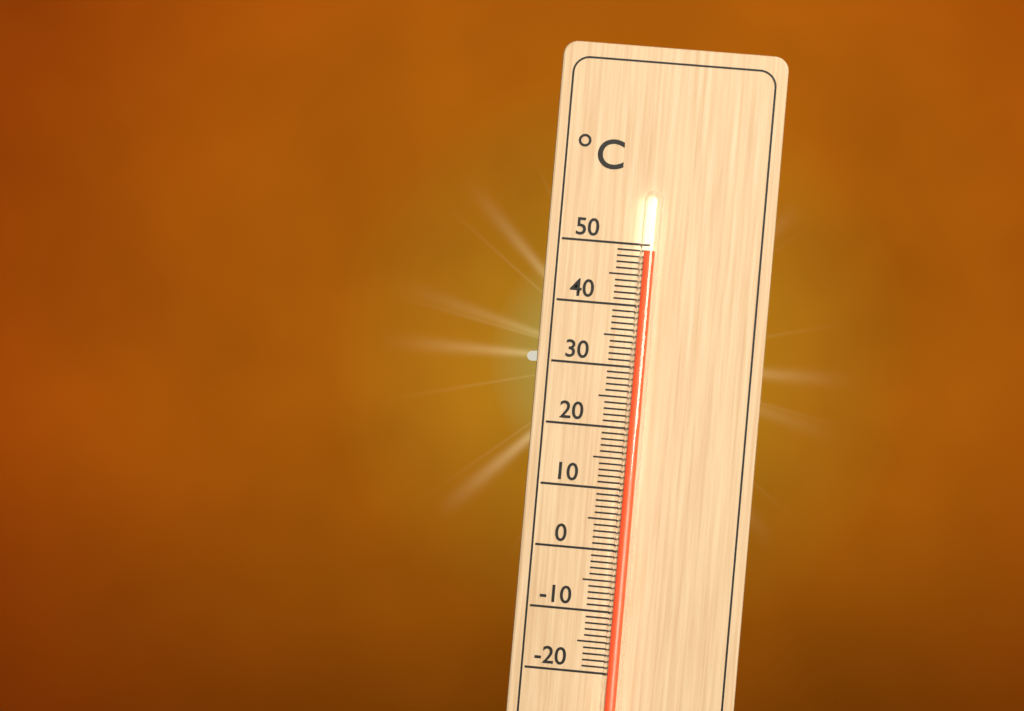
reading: 49 °C
